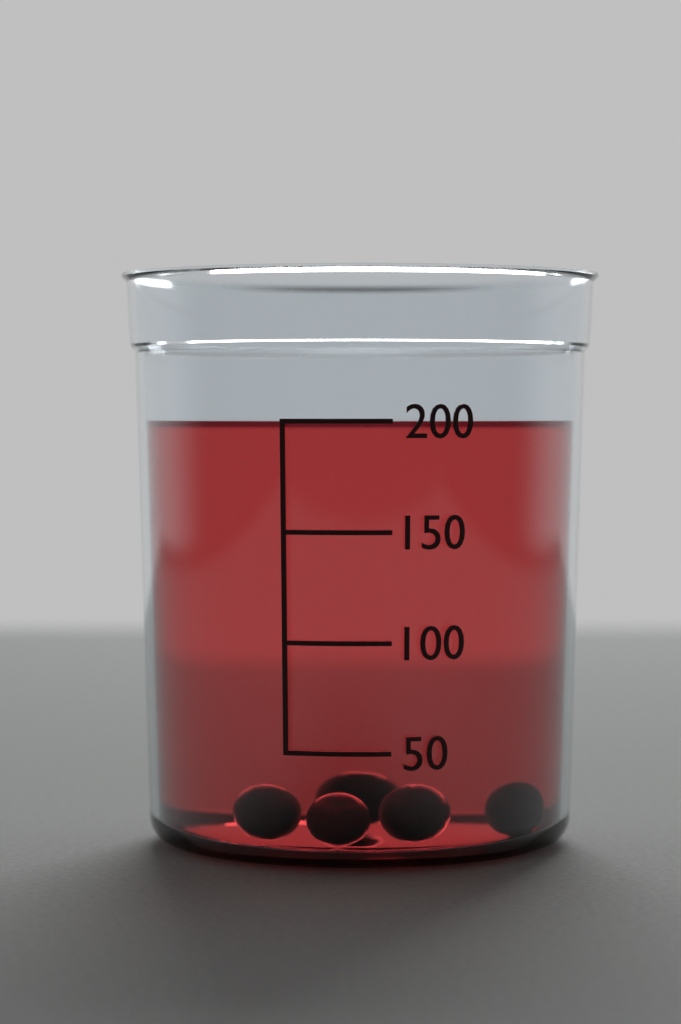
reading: 200 (no unit)
